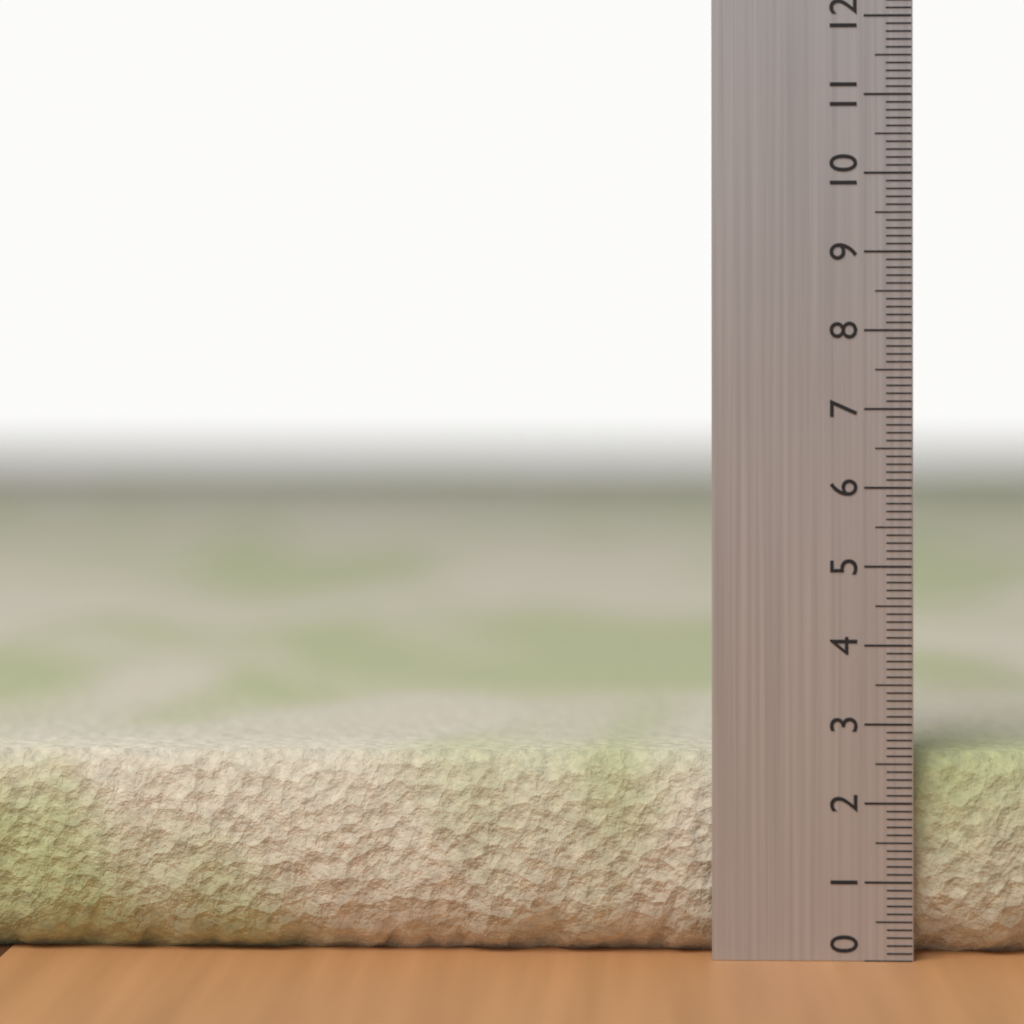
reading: 2.6 (no unit)
